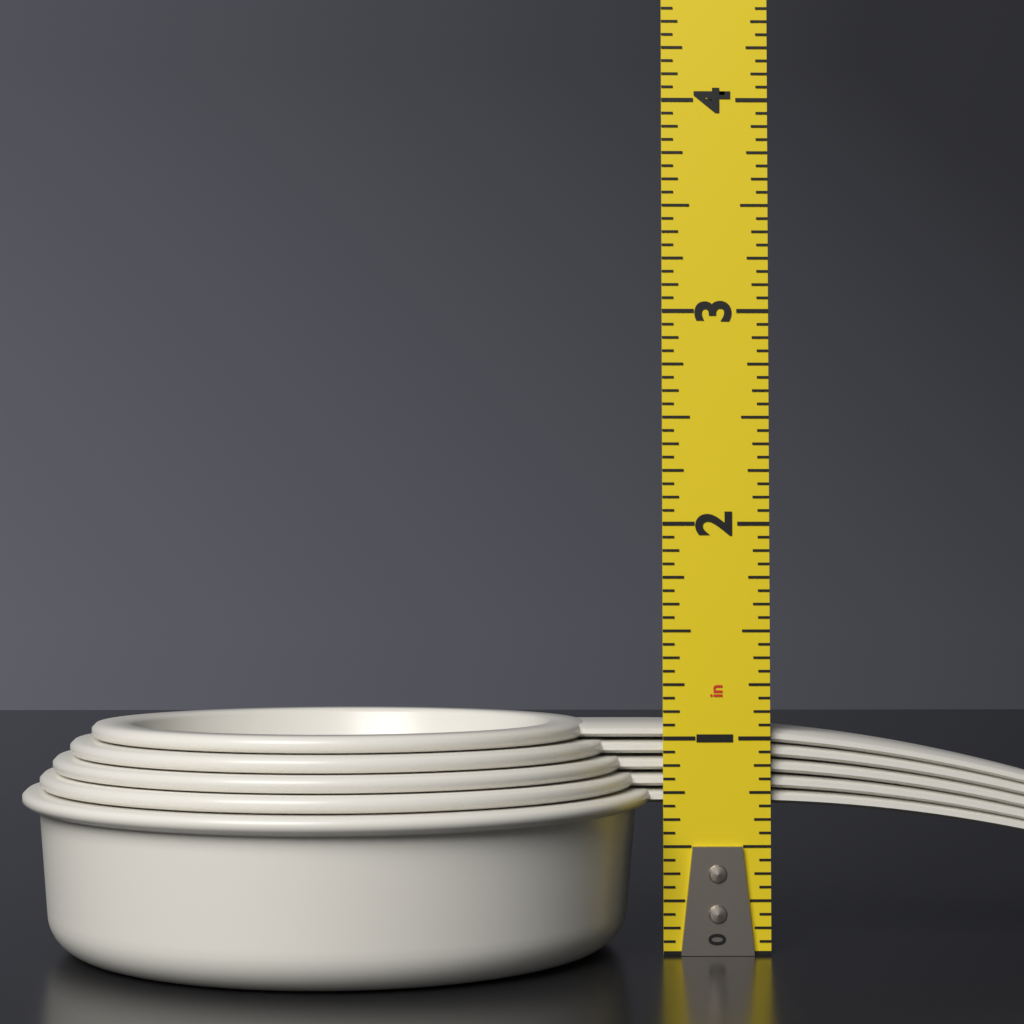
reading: 1.0625 in
